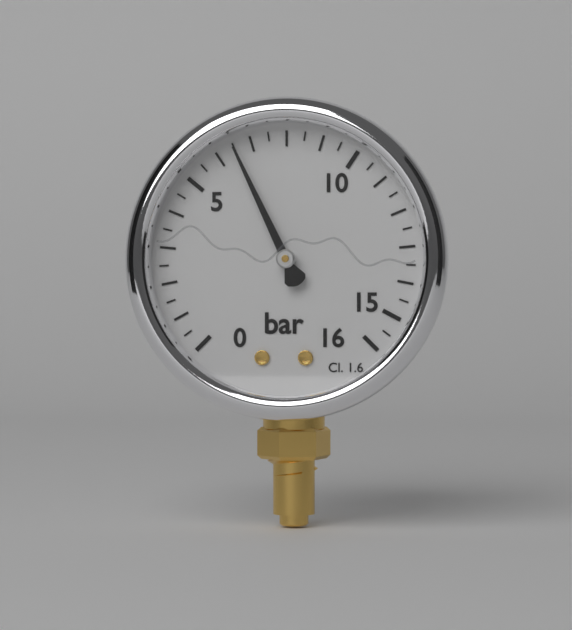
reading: 6.5 bar
